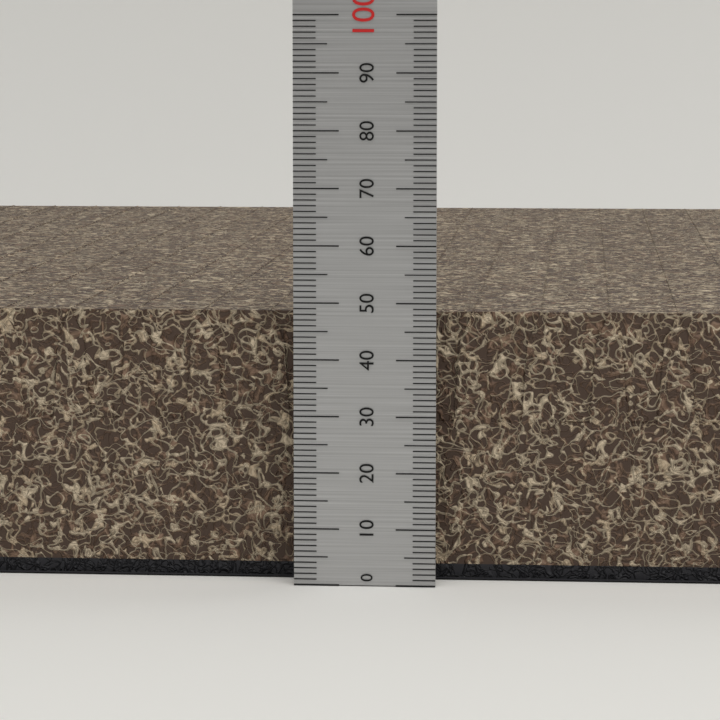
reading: 48 (no unit)
